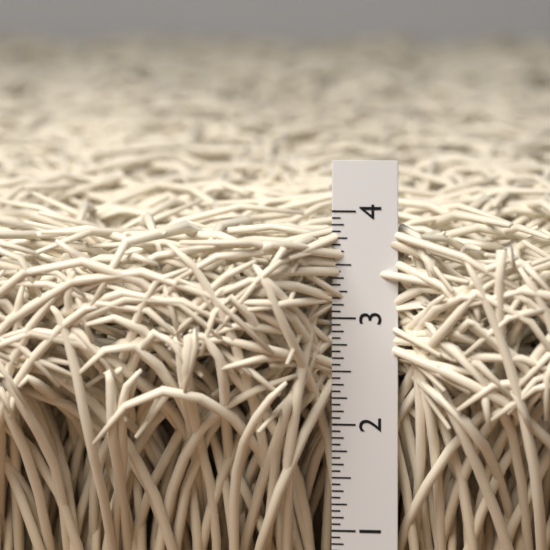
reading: 3.8750 in
